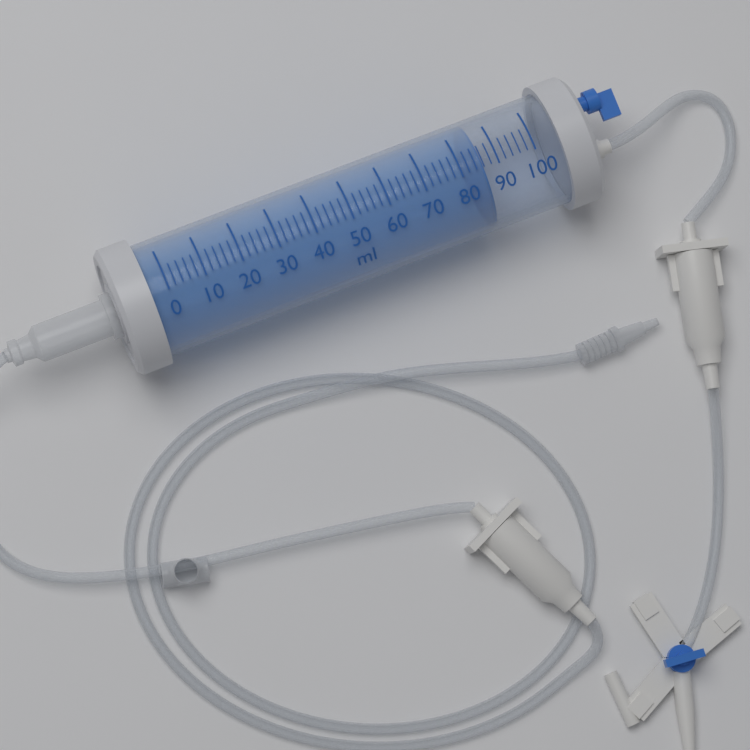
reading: 86 ml
